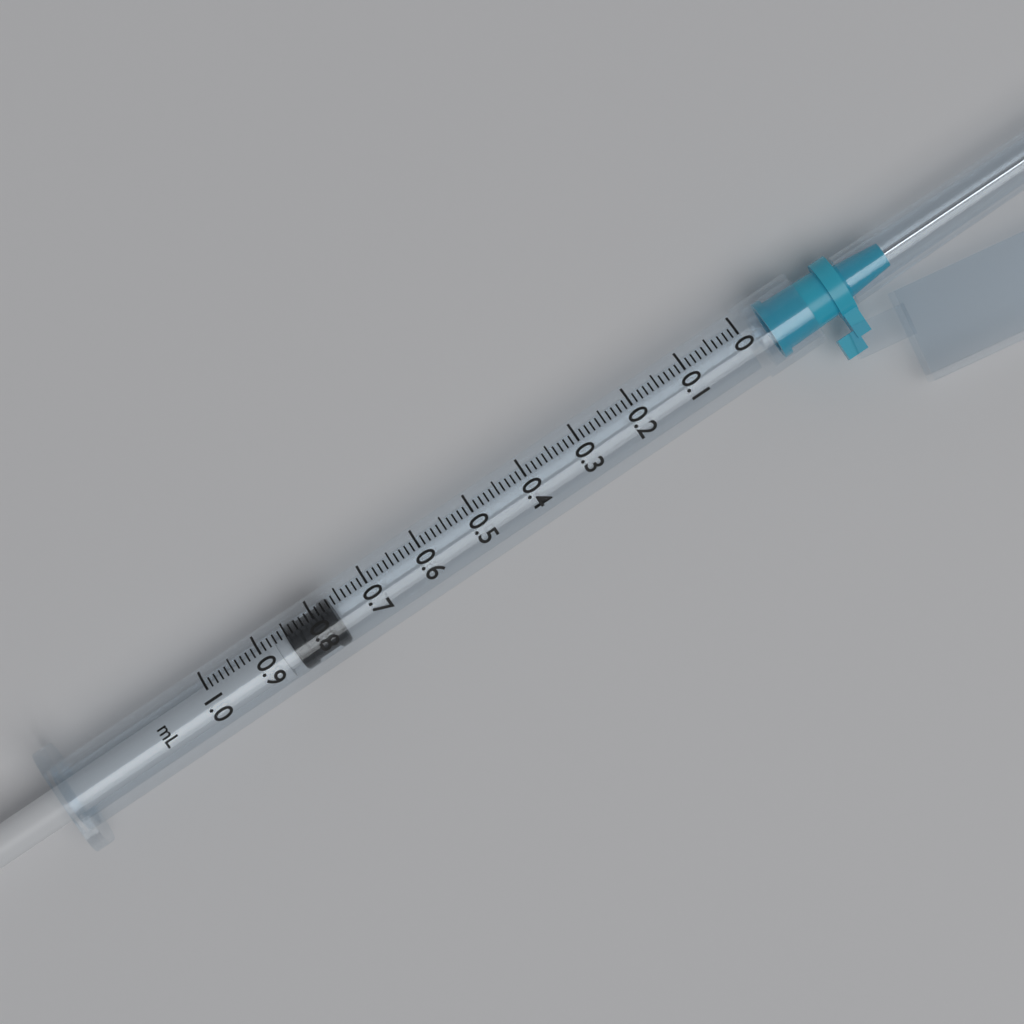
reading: 0.77 ml
